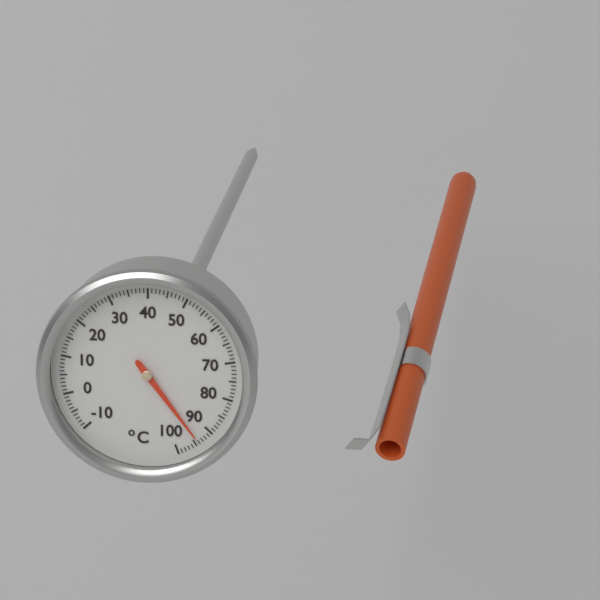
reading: 94 °C
